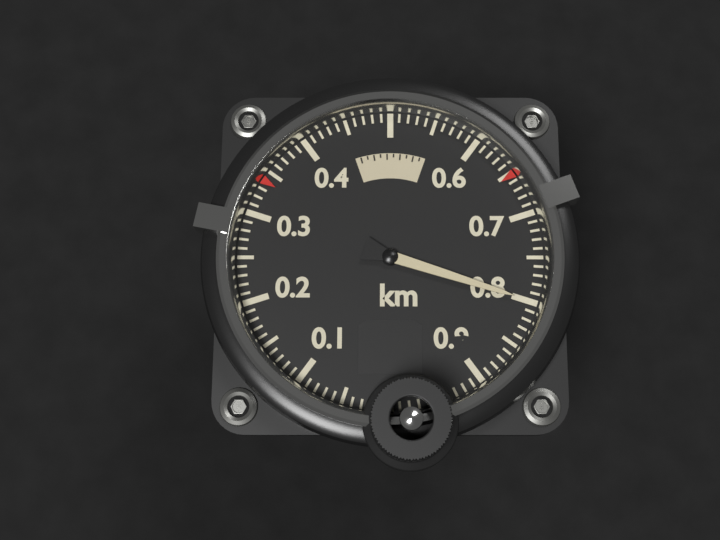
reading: 0.80 km
